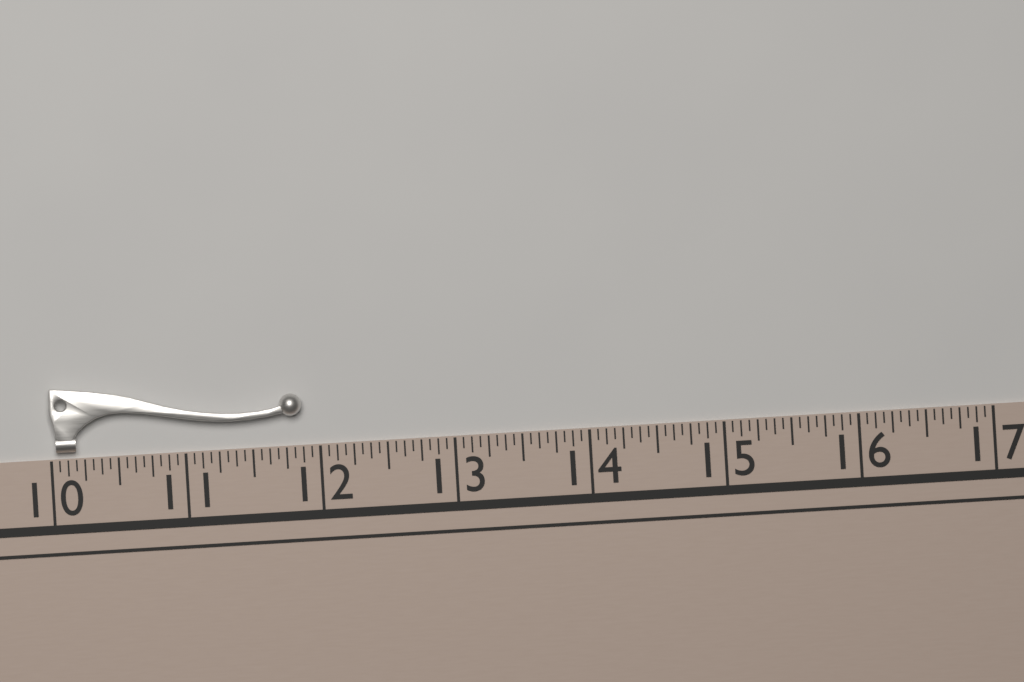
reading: 11.8750 (no unit)
